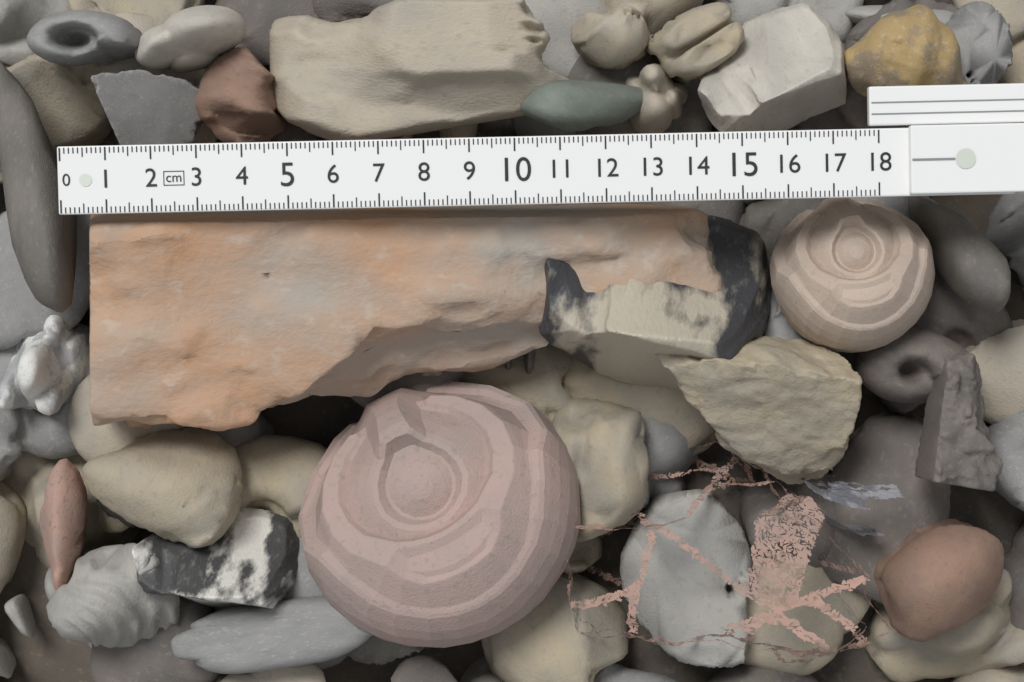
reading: 14.7 cm
